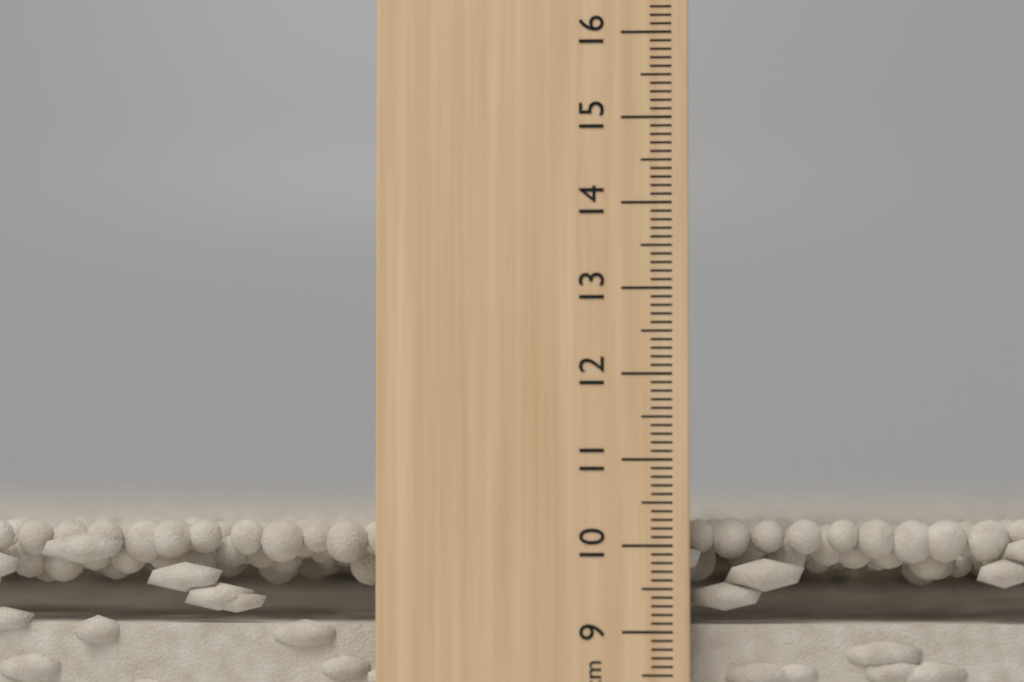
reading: 10.3 cm
